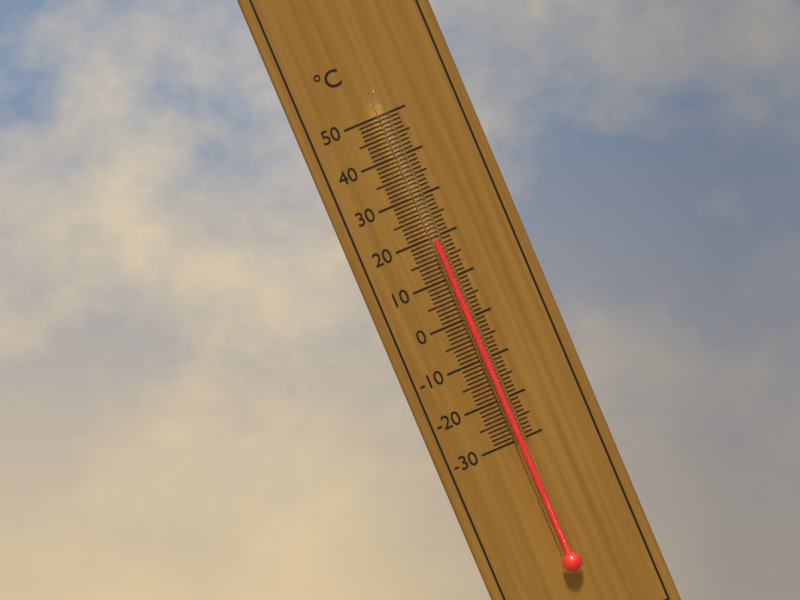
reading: 19 °C
